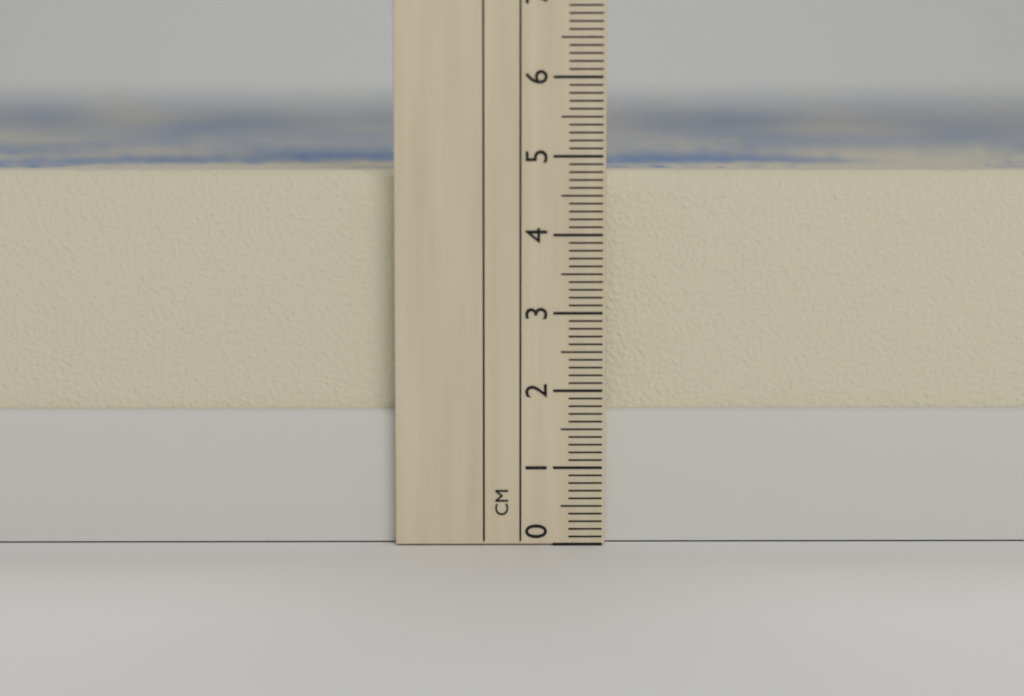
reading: 4.8 cm
